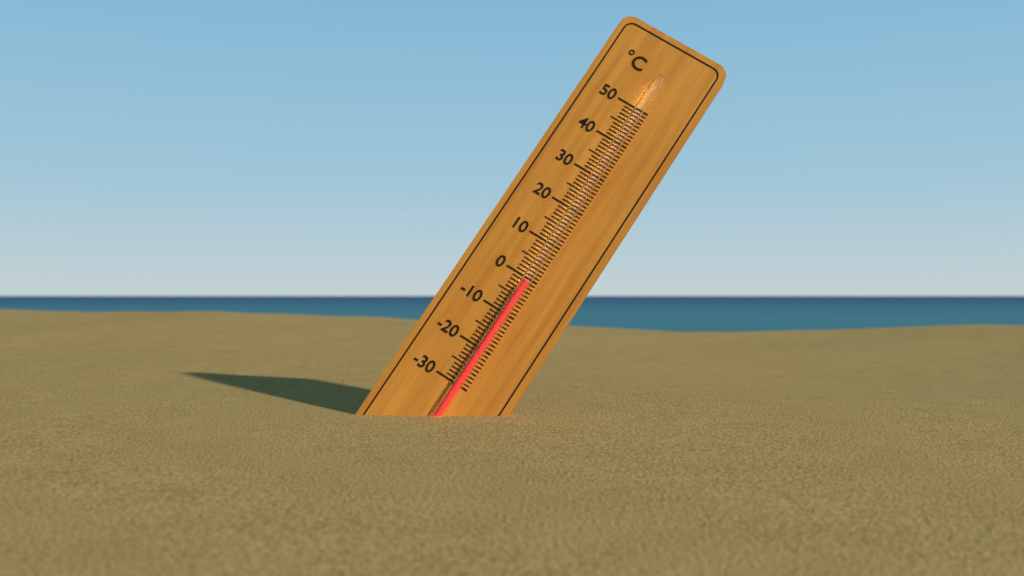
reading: -1 °C
